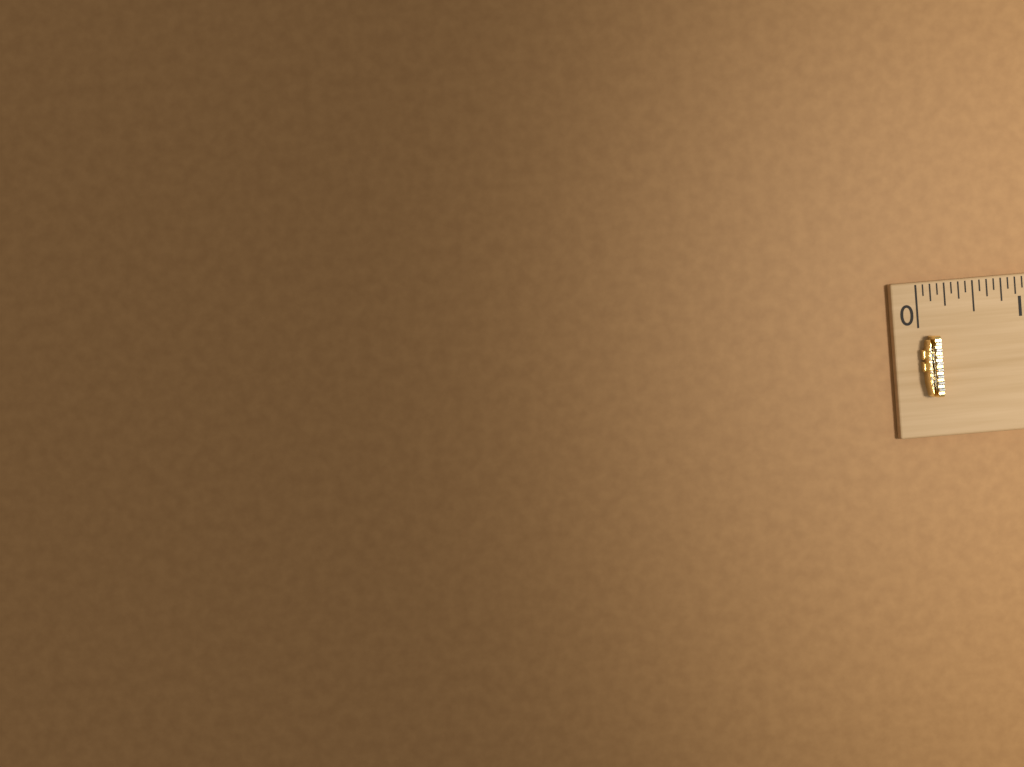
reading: 0.1250 (no unit)
